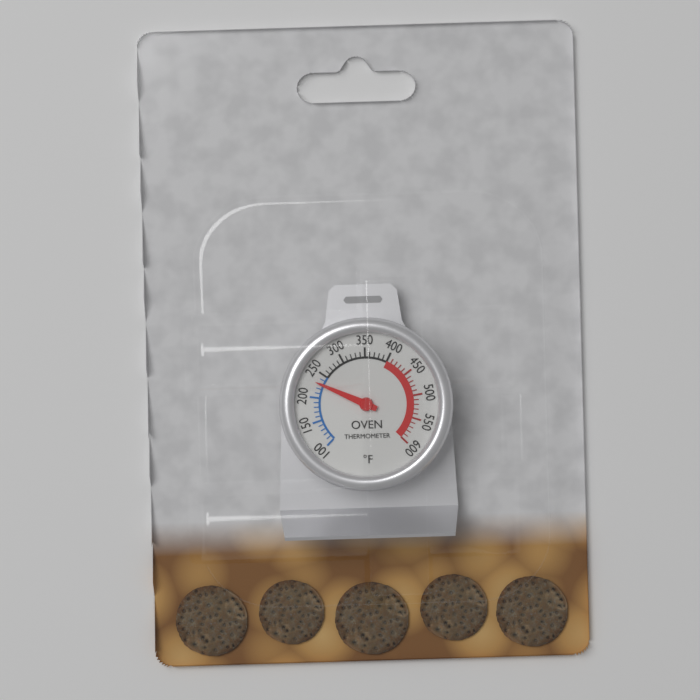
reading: 230 °F
